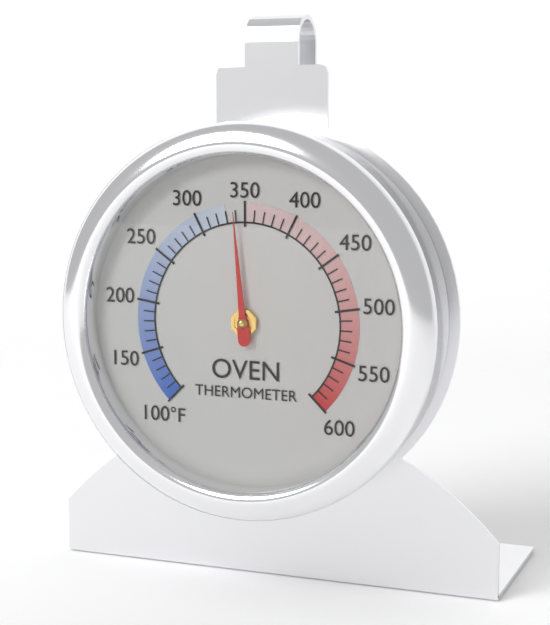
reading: 340 °F
